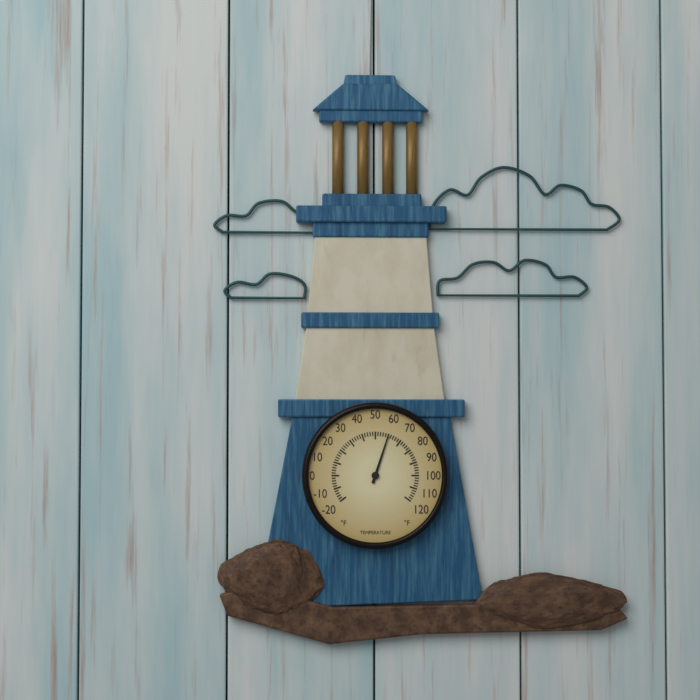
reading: 60 °F
